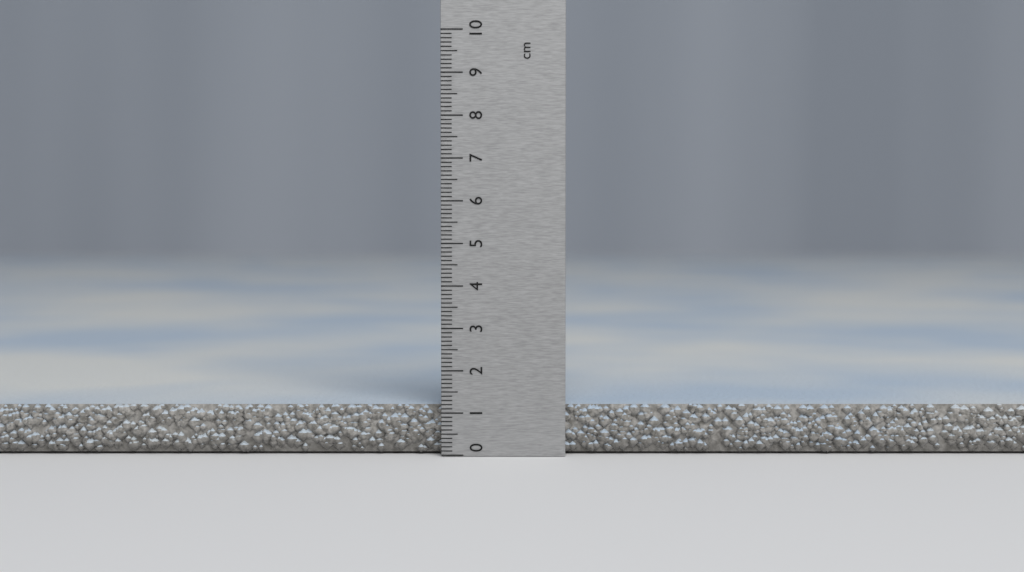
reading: 1.2 cm
